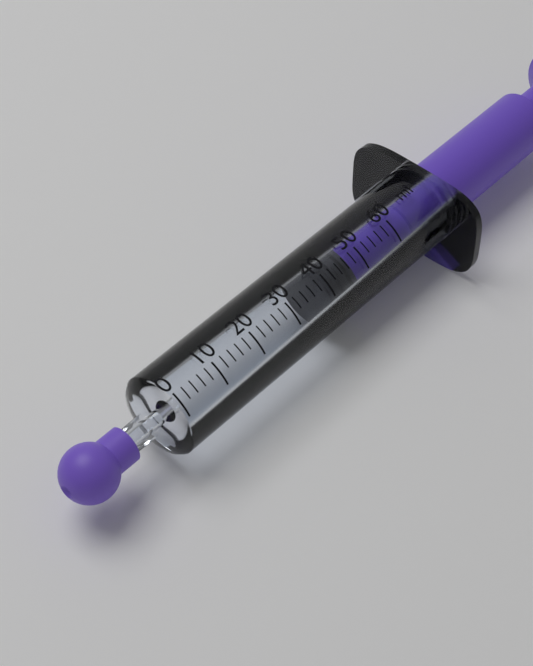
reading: 40 ml
